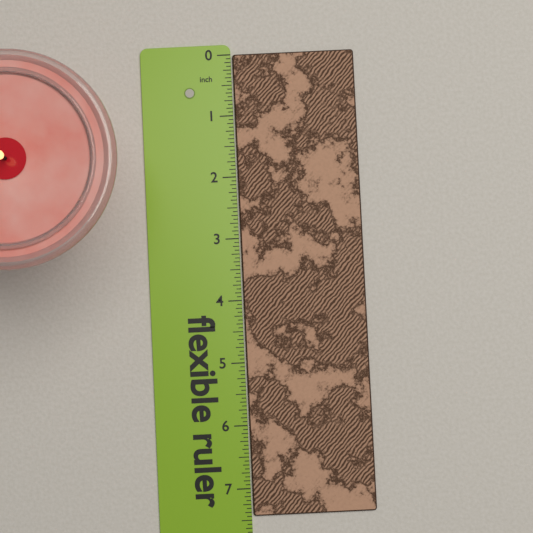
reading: 7.4375 in
